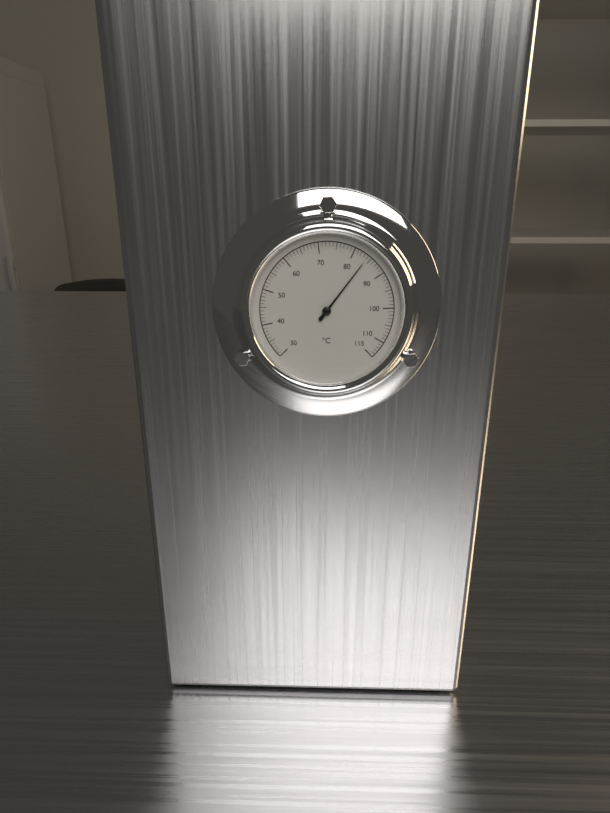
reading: 84 °C
